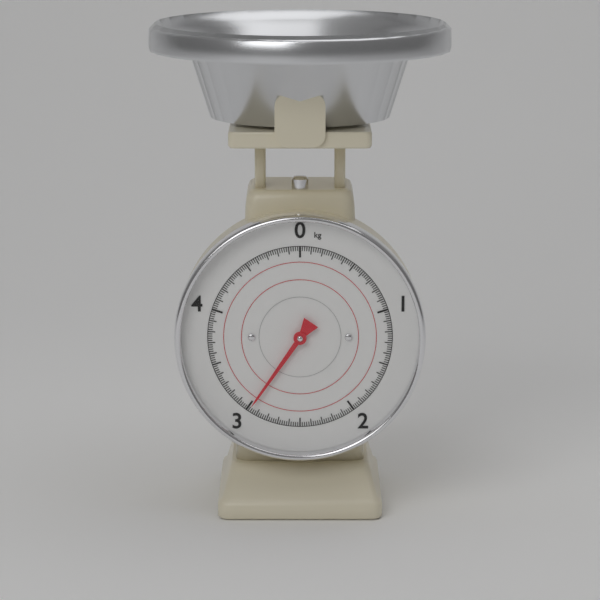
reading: 2.98 kg
